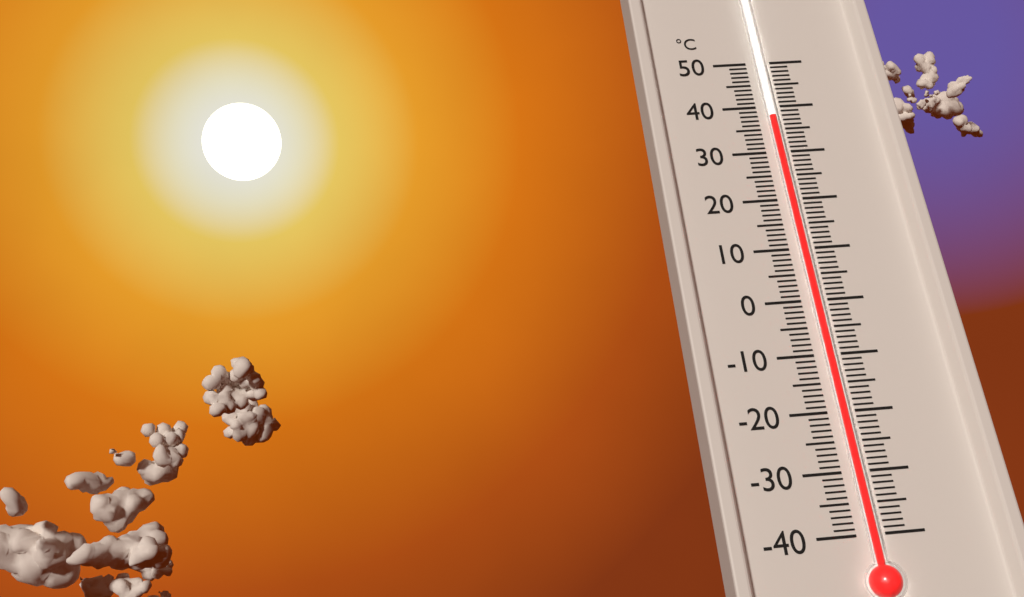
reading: 37 °C
